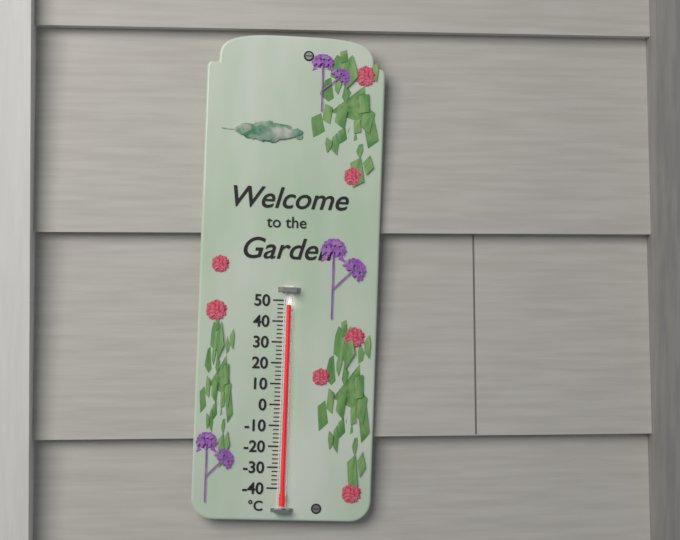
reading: 48 °C
